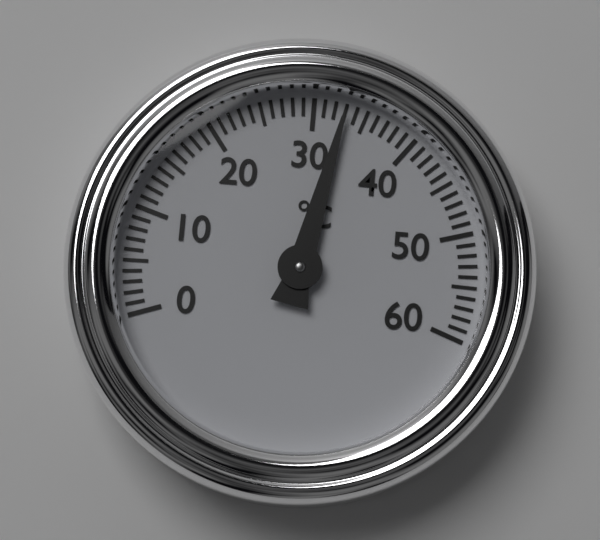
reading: 33 °C
